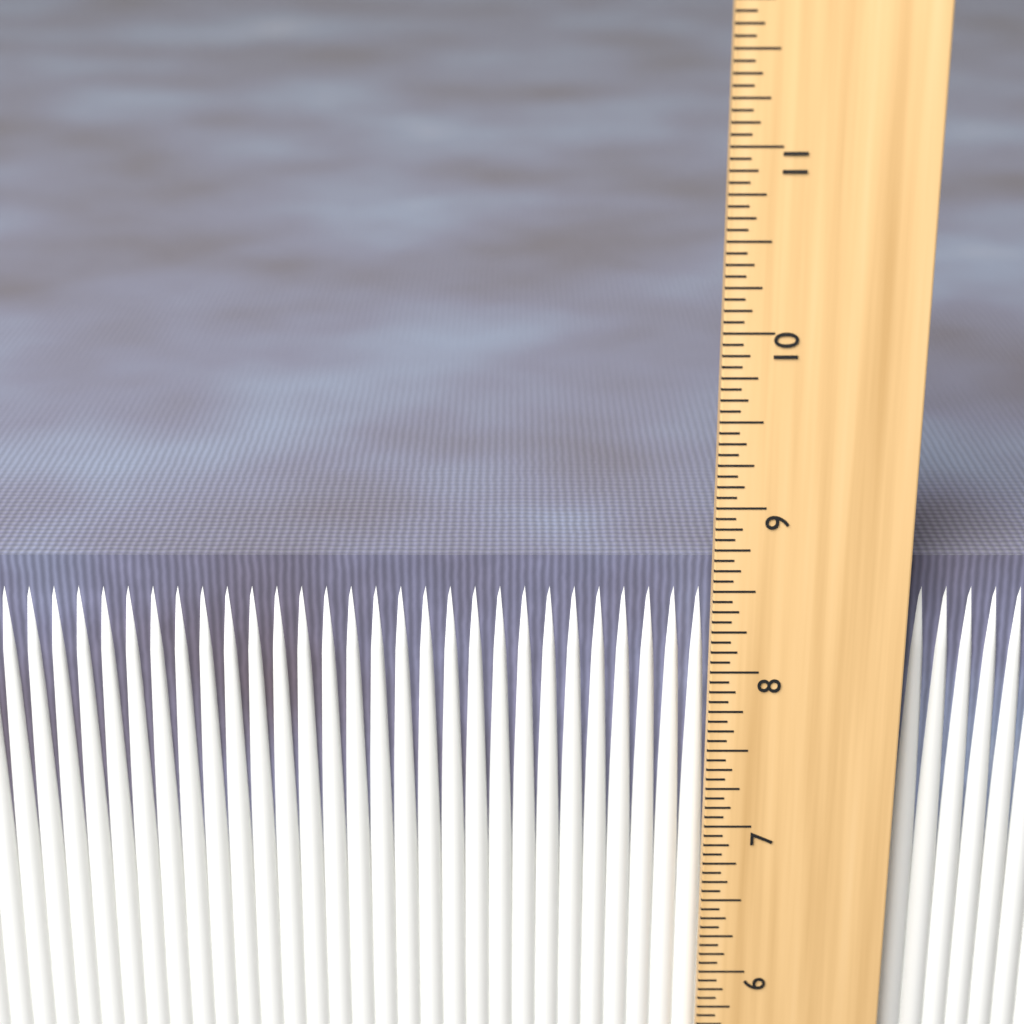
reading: 8.6250 in
